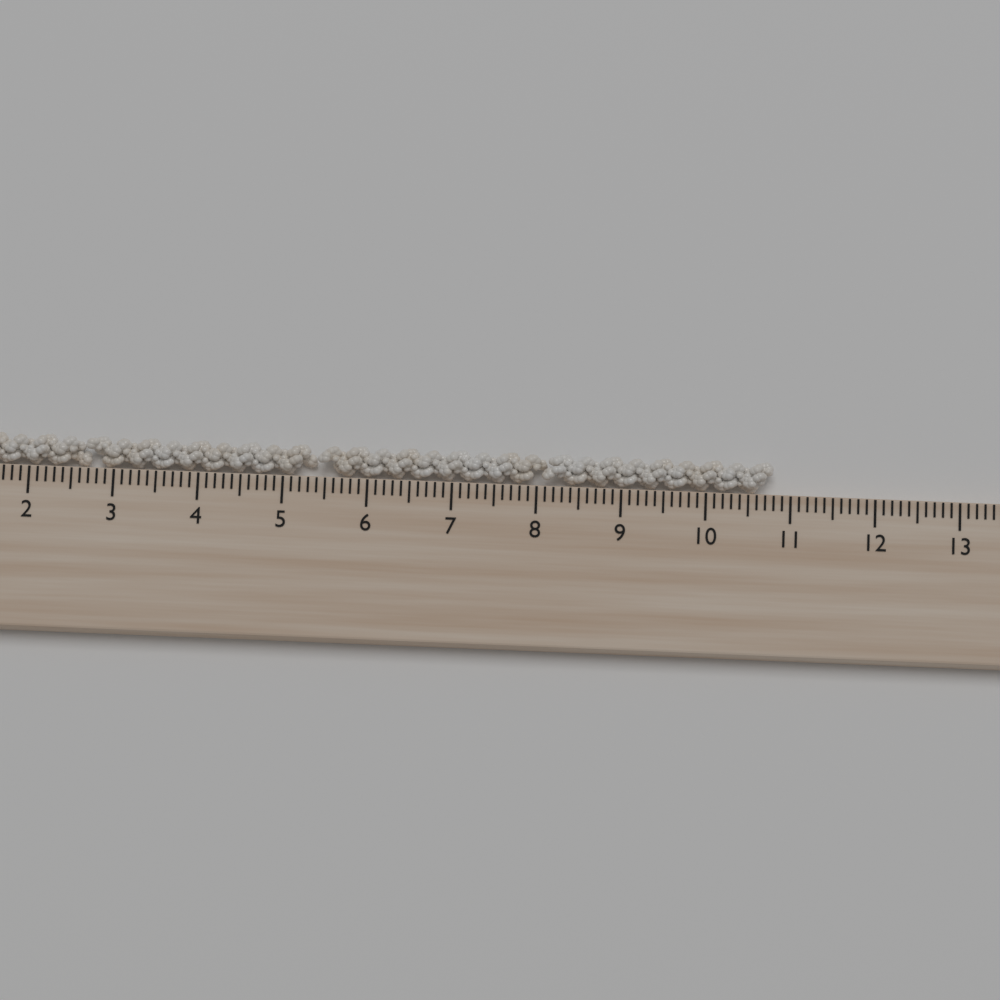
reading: 10.8 cm
